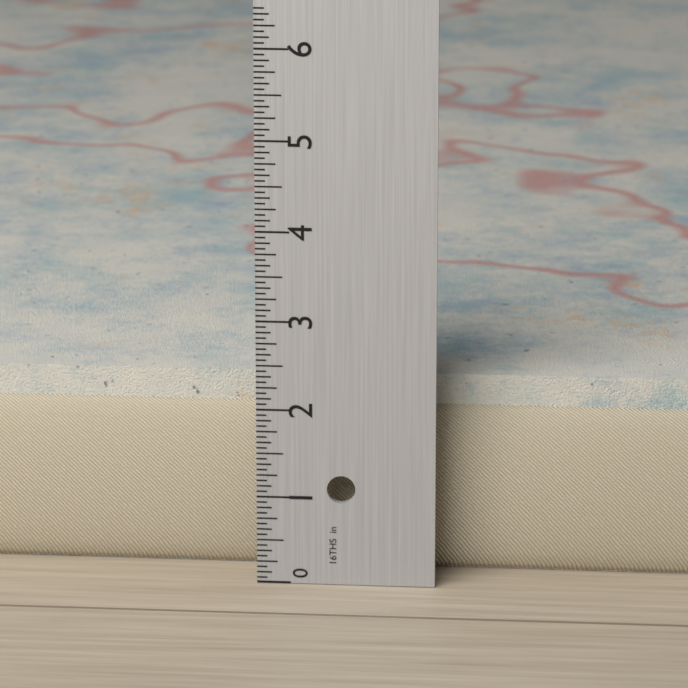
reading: 2.2500 in
